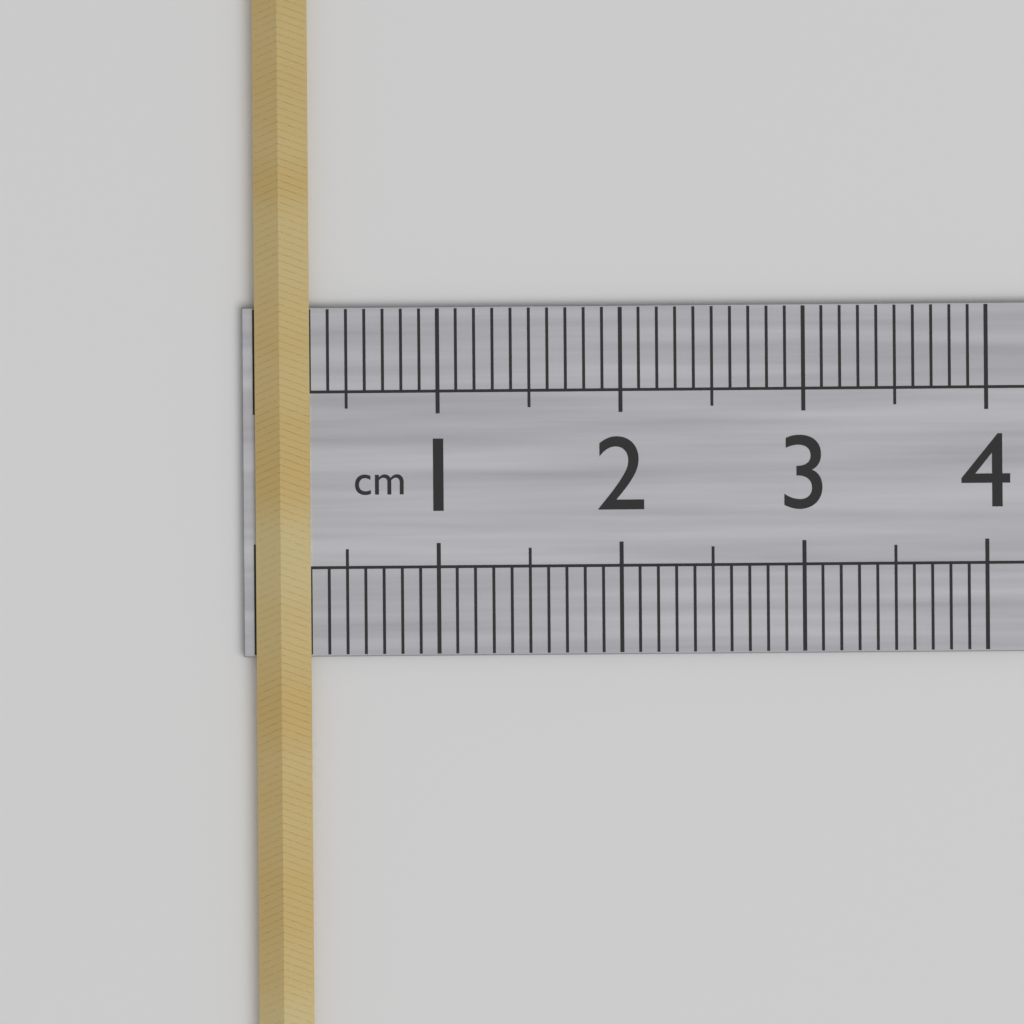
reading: 0.3 cm
